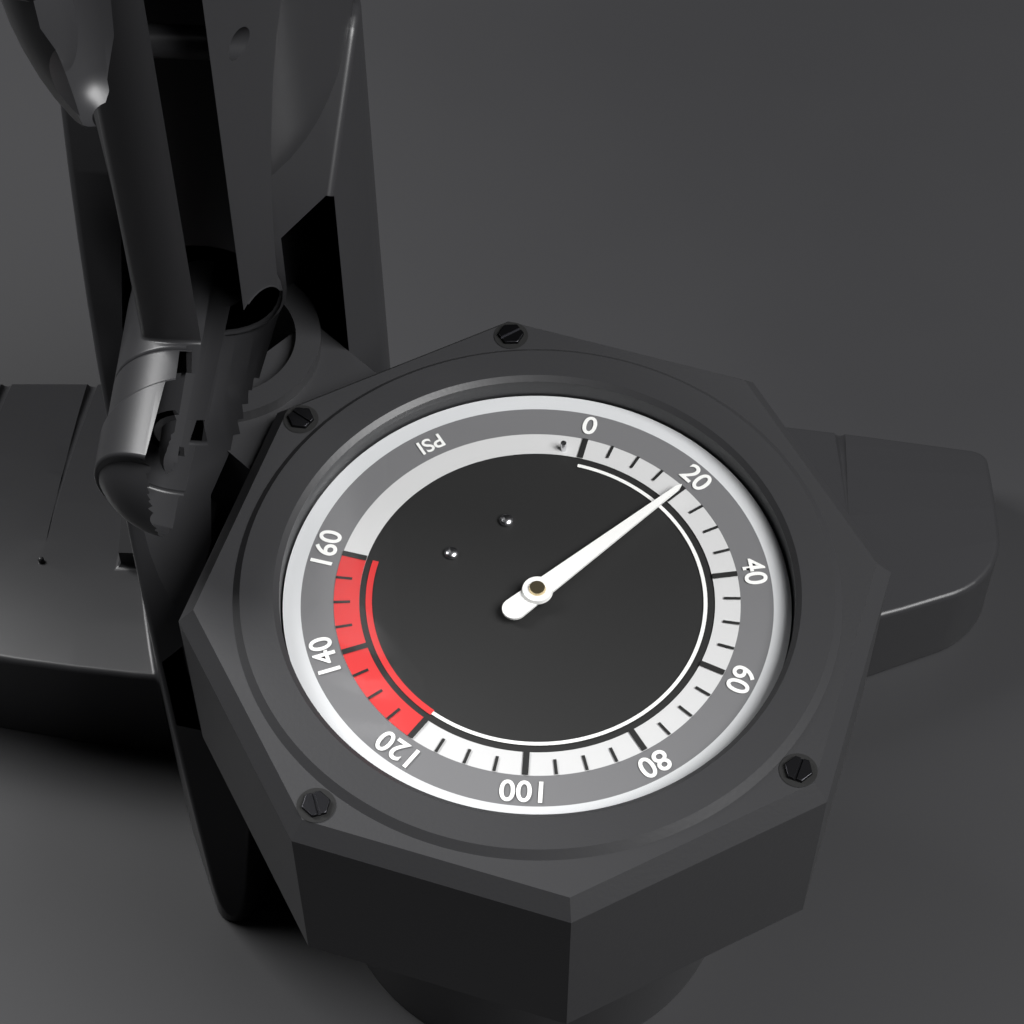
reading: 20 psi
